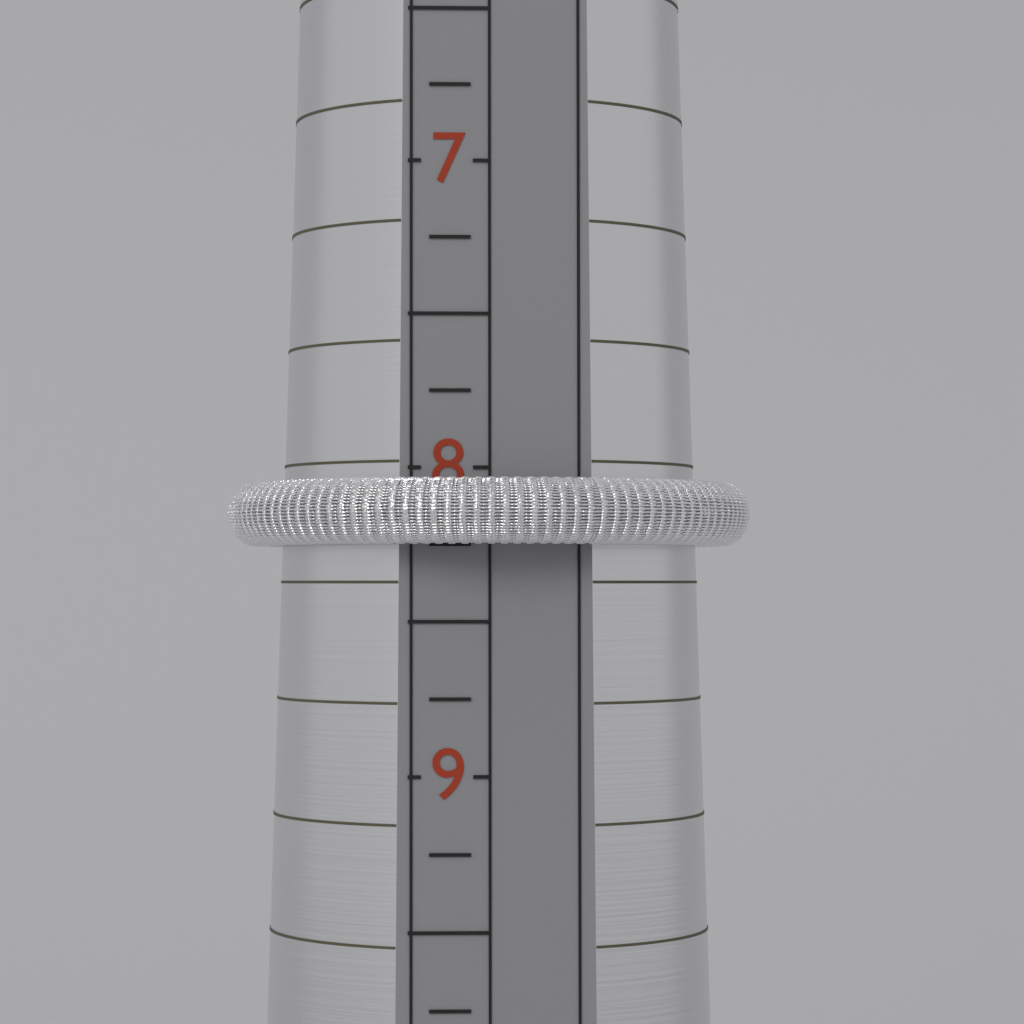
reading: 8.25 (no unit)
